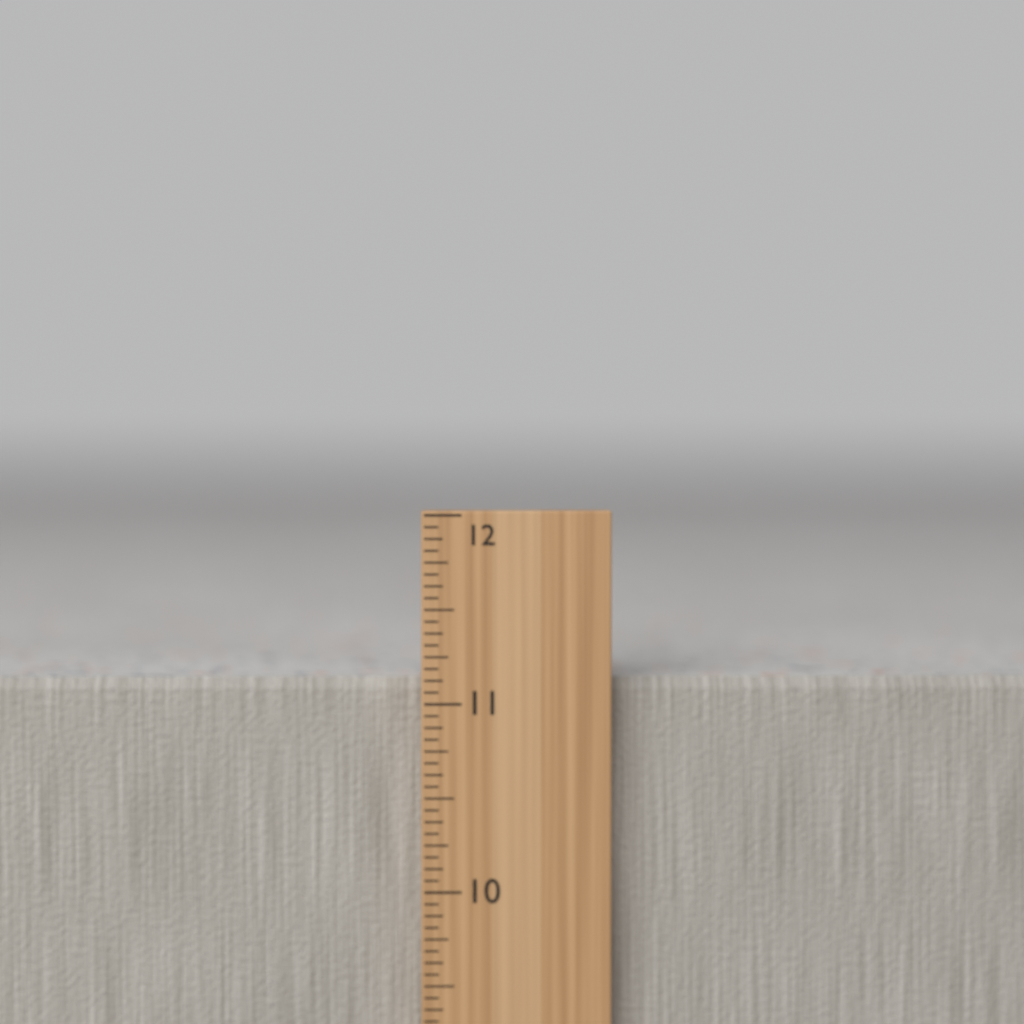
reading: 11.1250 in
